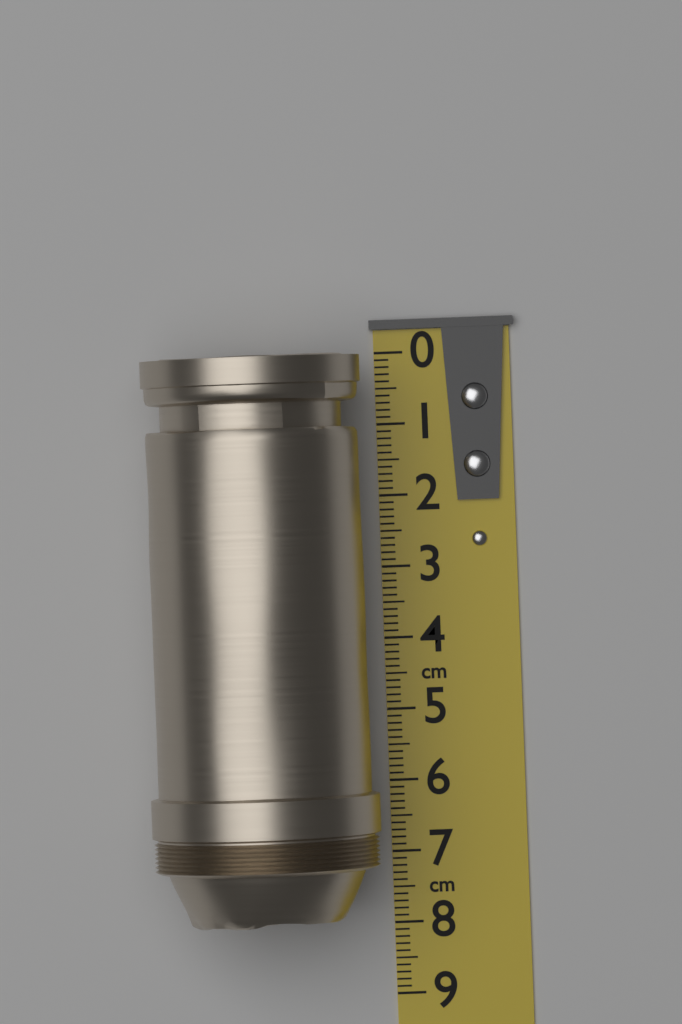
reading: 7.9 cm
